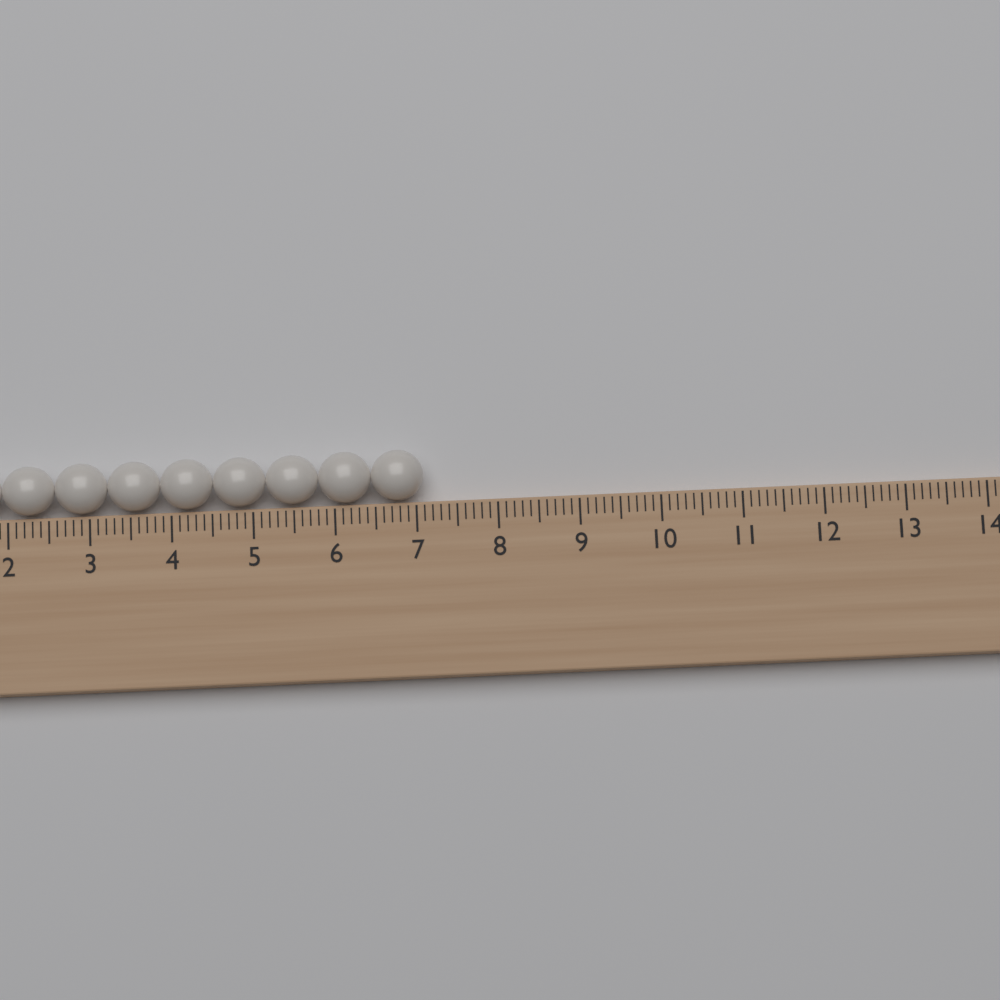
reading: 7.1 (no unit)
